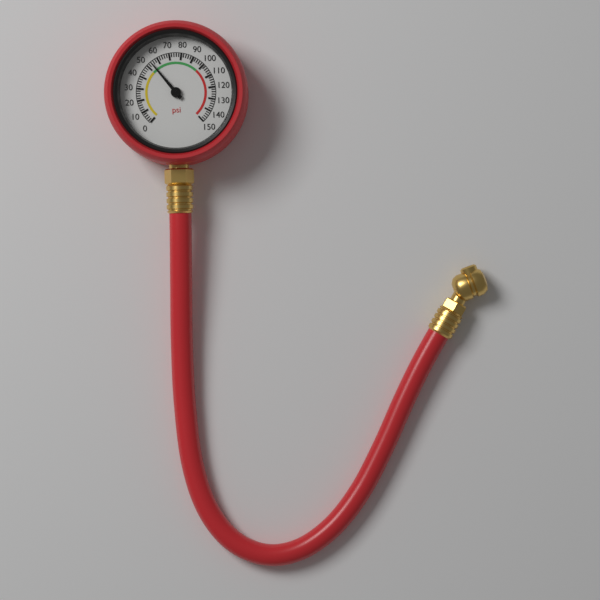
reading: 54 psi
